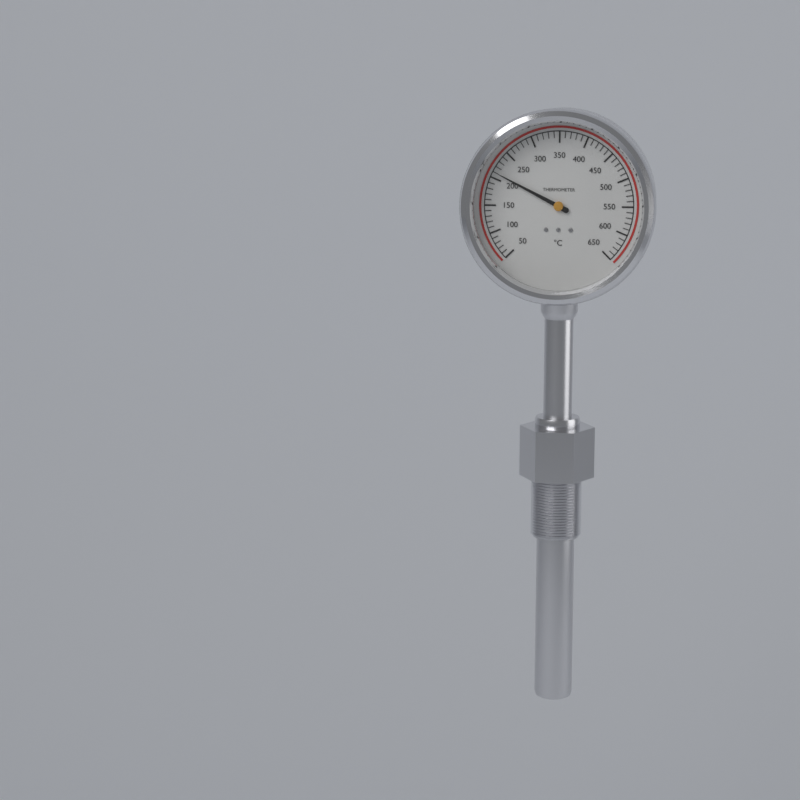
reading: 210 °C
